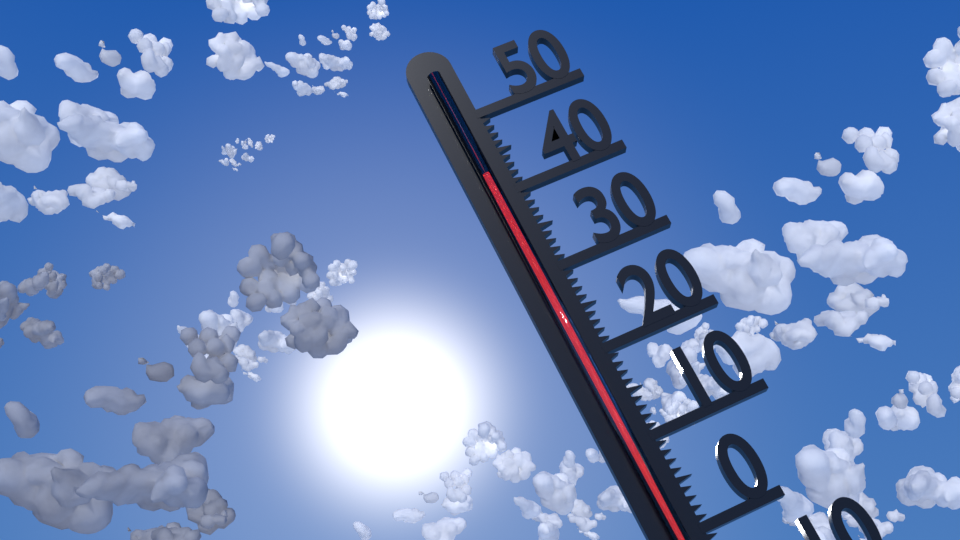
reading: 42 °C
